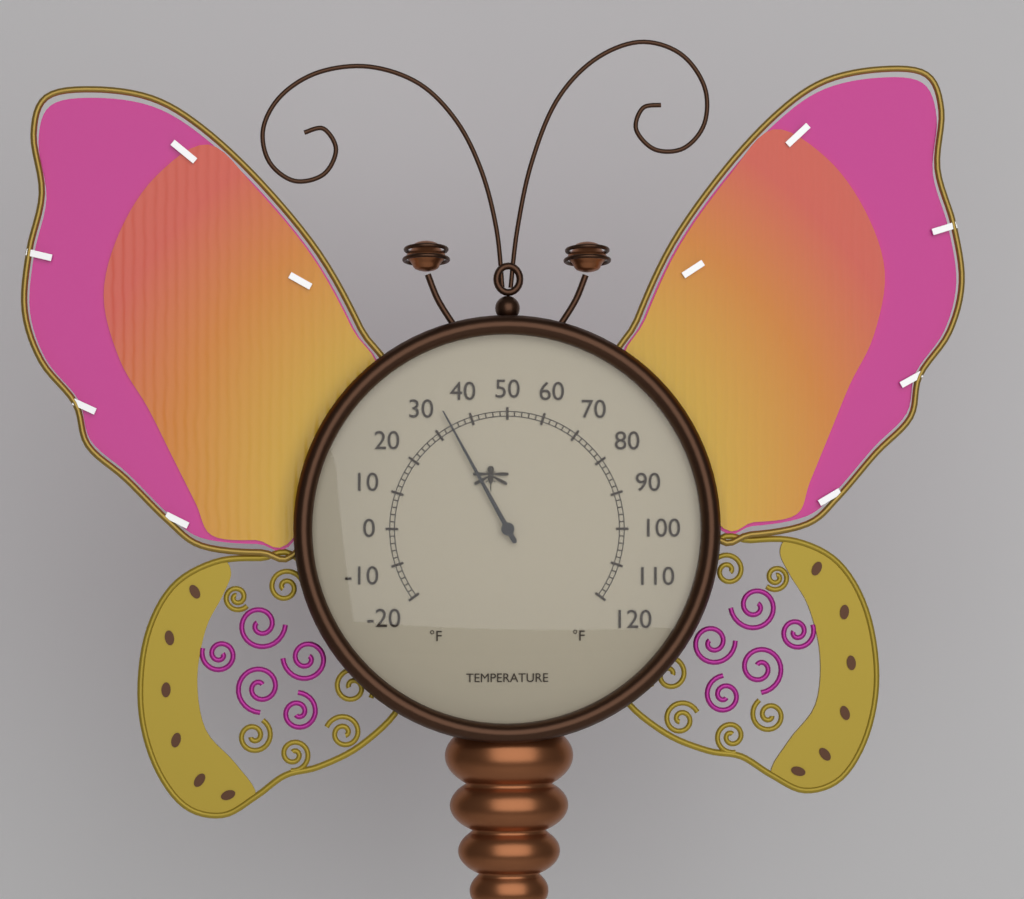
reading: 34 °F
